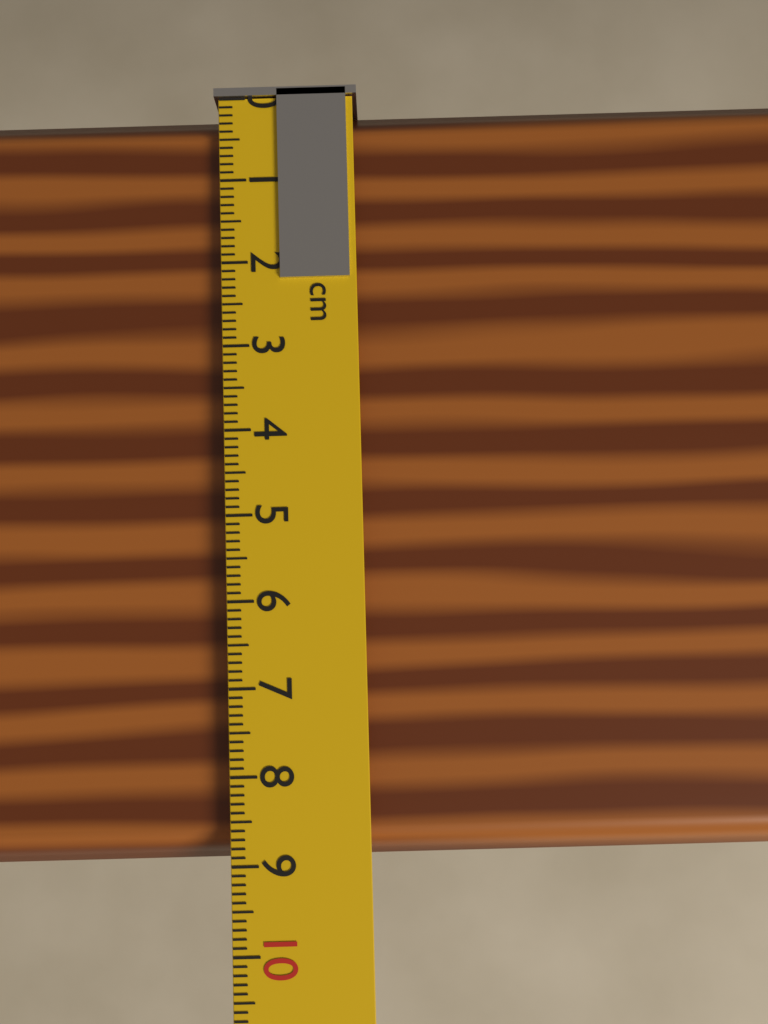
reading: 9.0 cm
